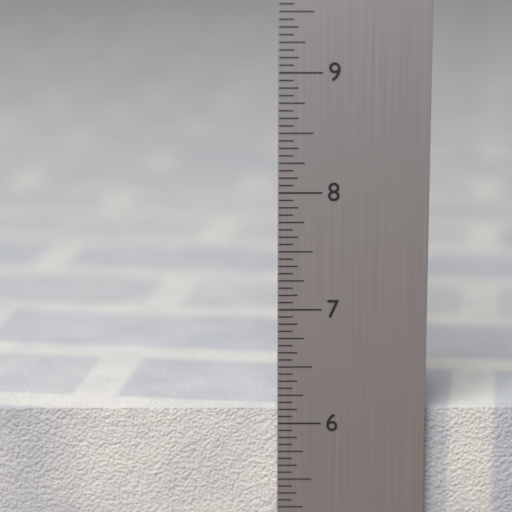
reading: 6.1250 in
